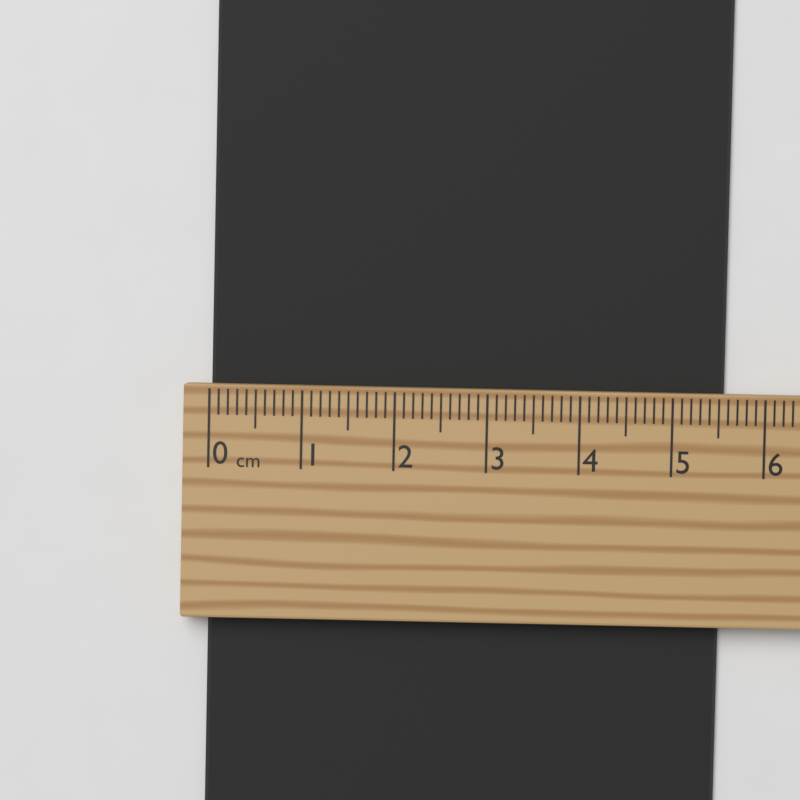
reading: 5.6 cm
